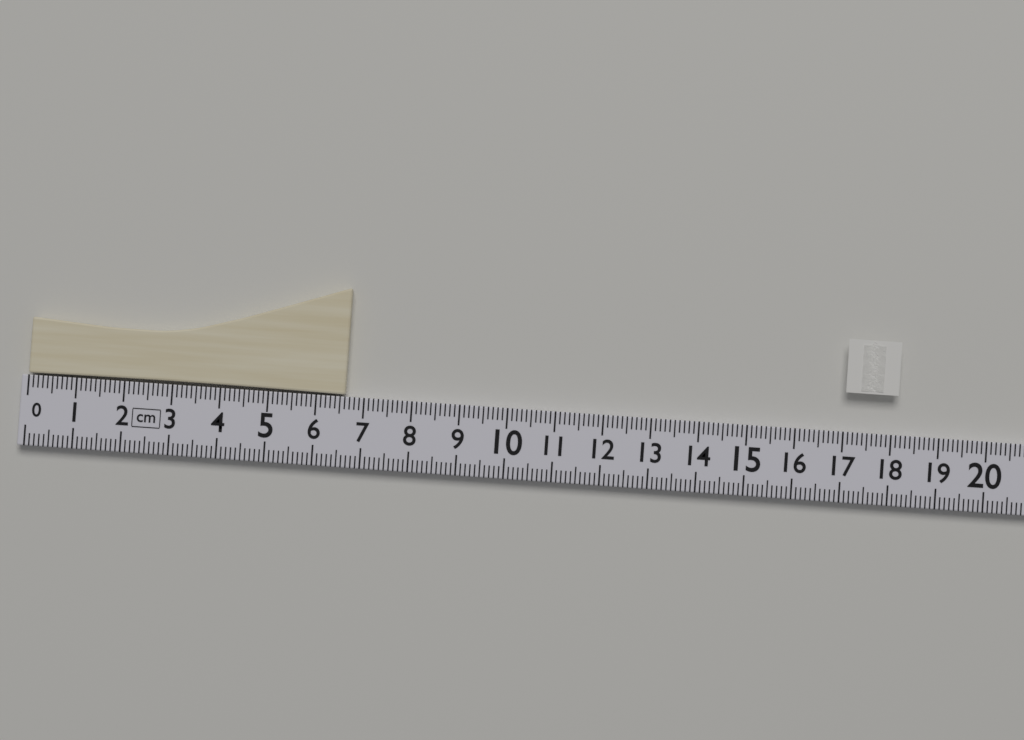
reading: 6.6 cm
